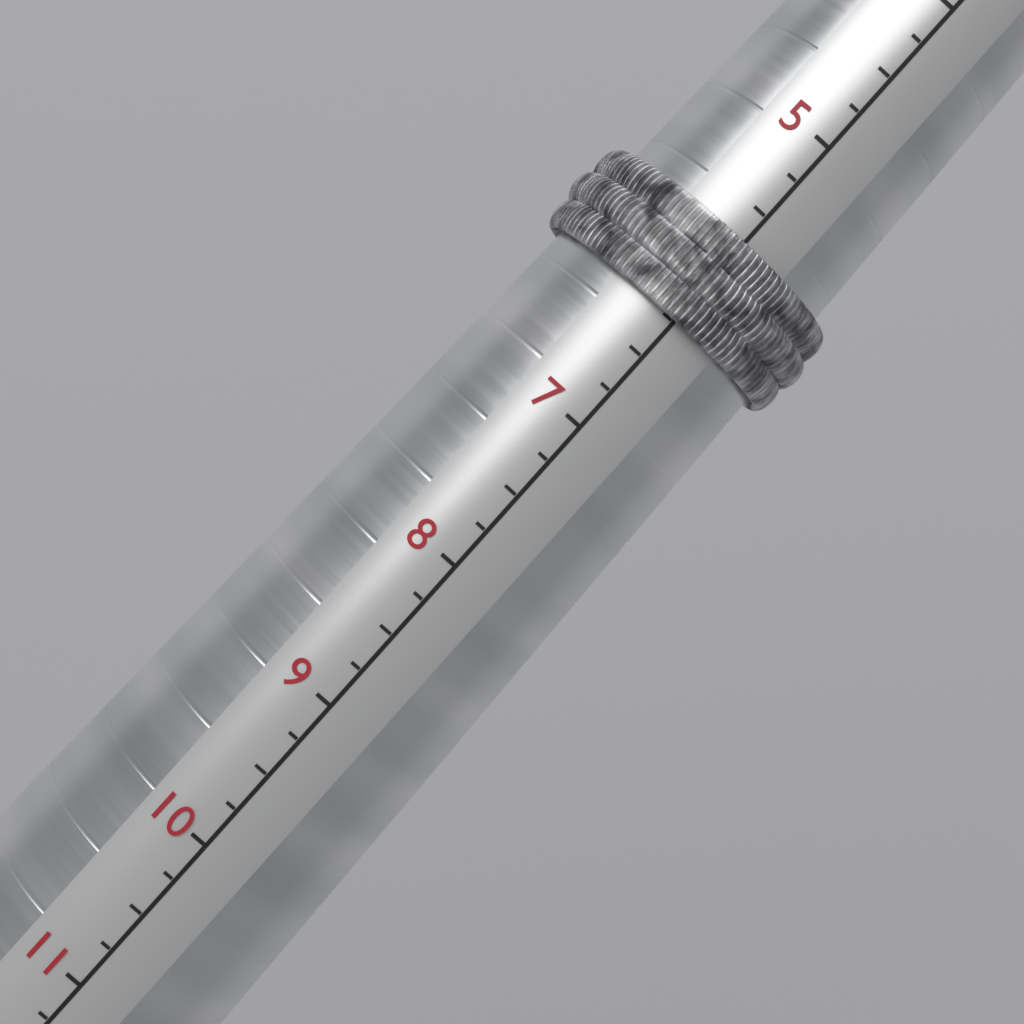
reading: 6.25 (no unit)
